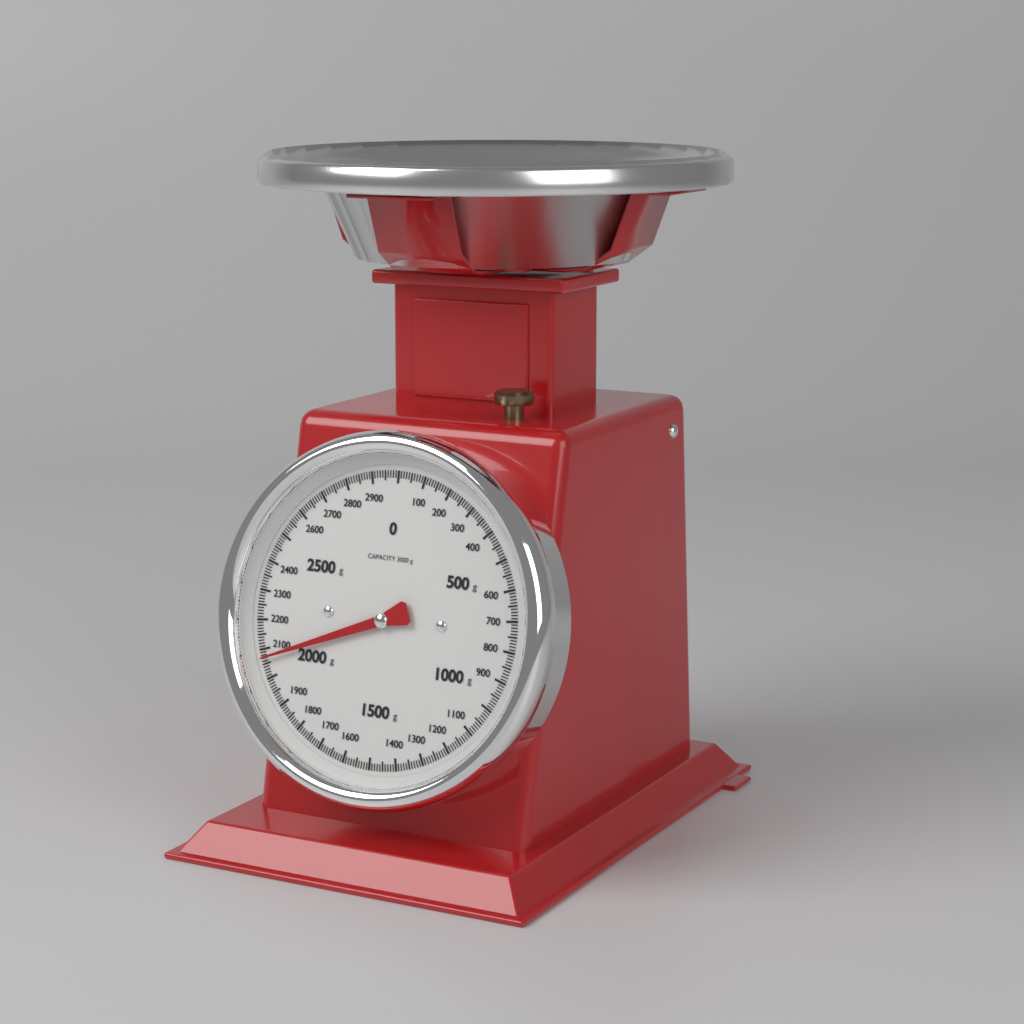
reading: 2070 g
